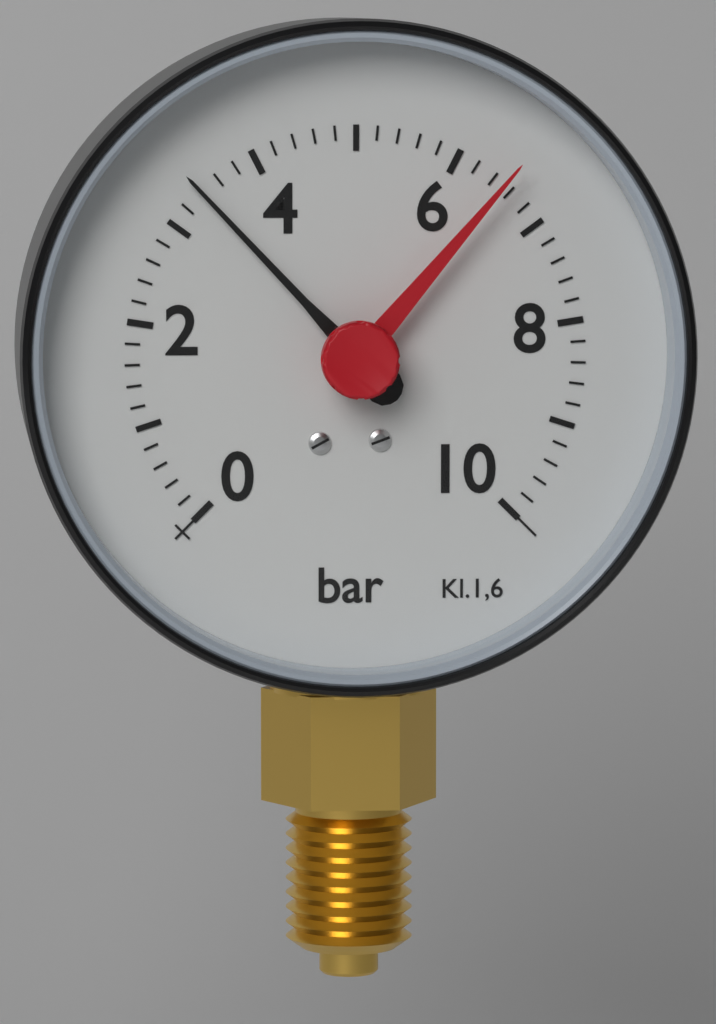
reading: 3.4 bar
